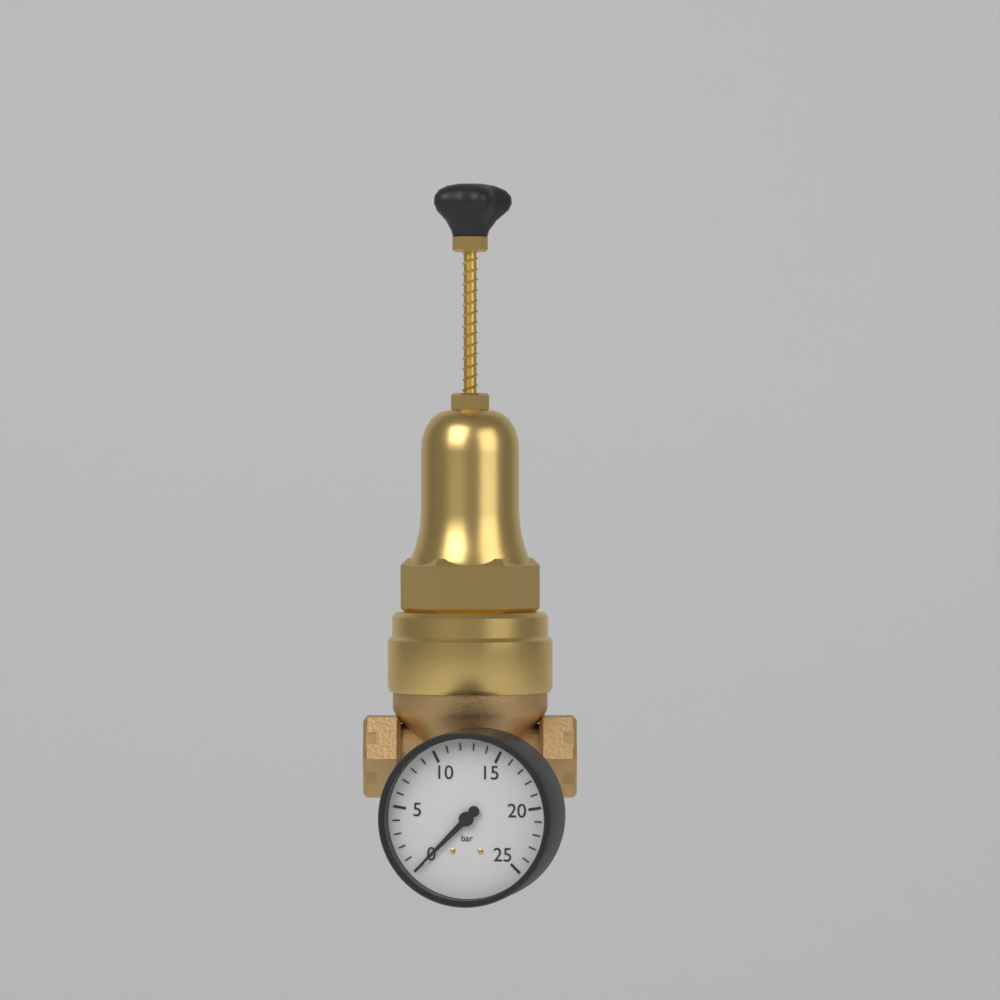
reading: 0 bar
